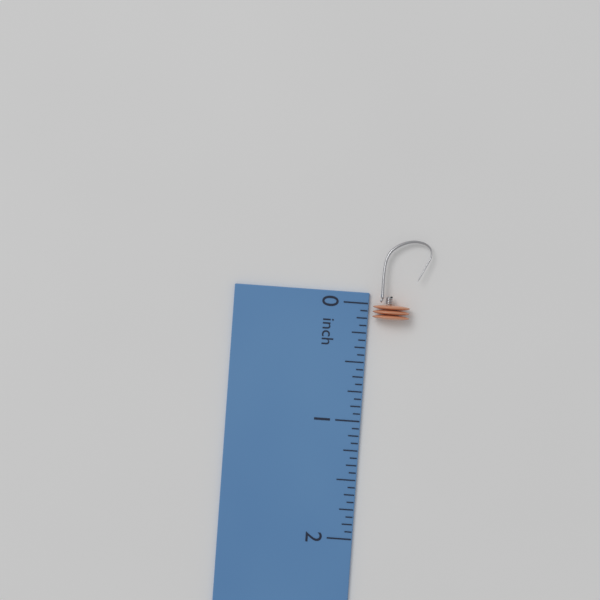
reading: 0.1250 inch
